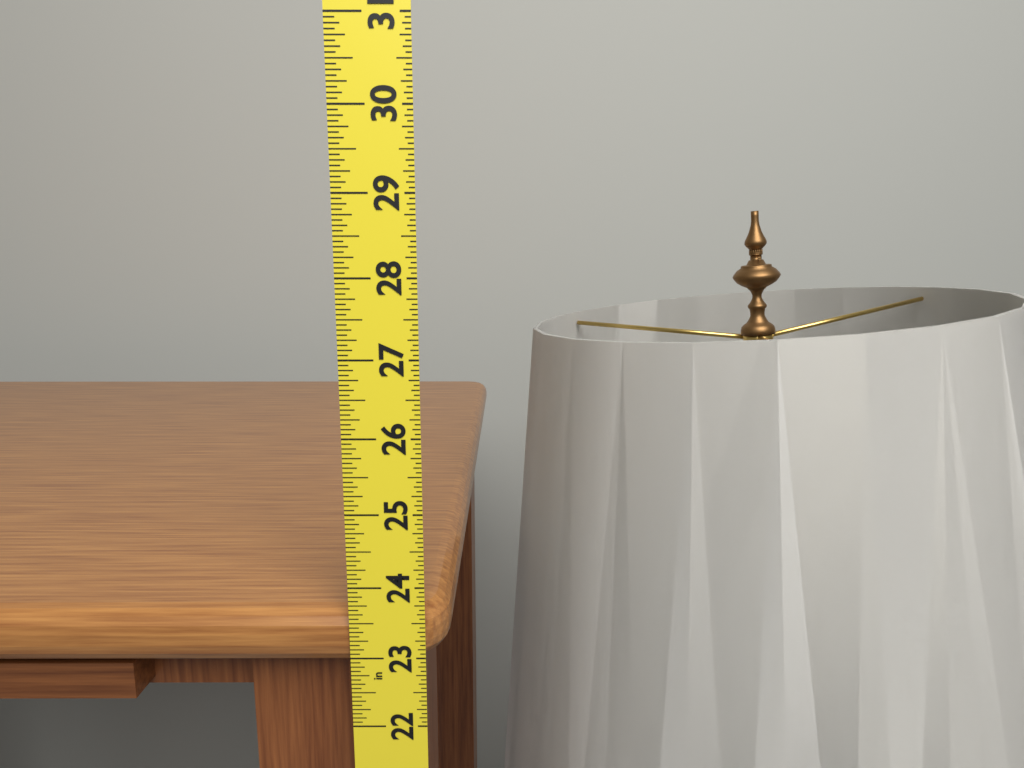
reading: 23.6250 in
